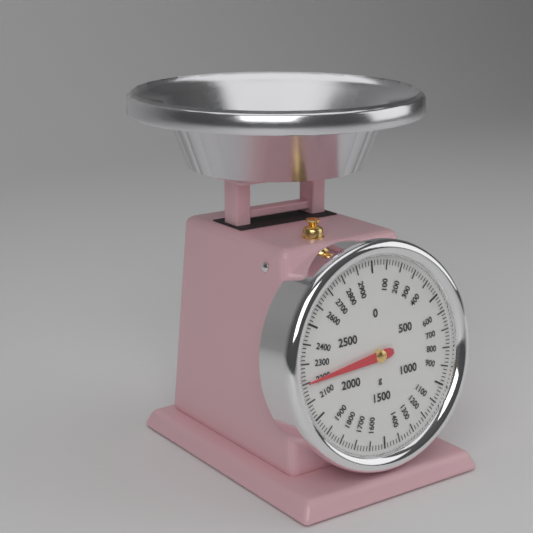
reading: 2200 g
